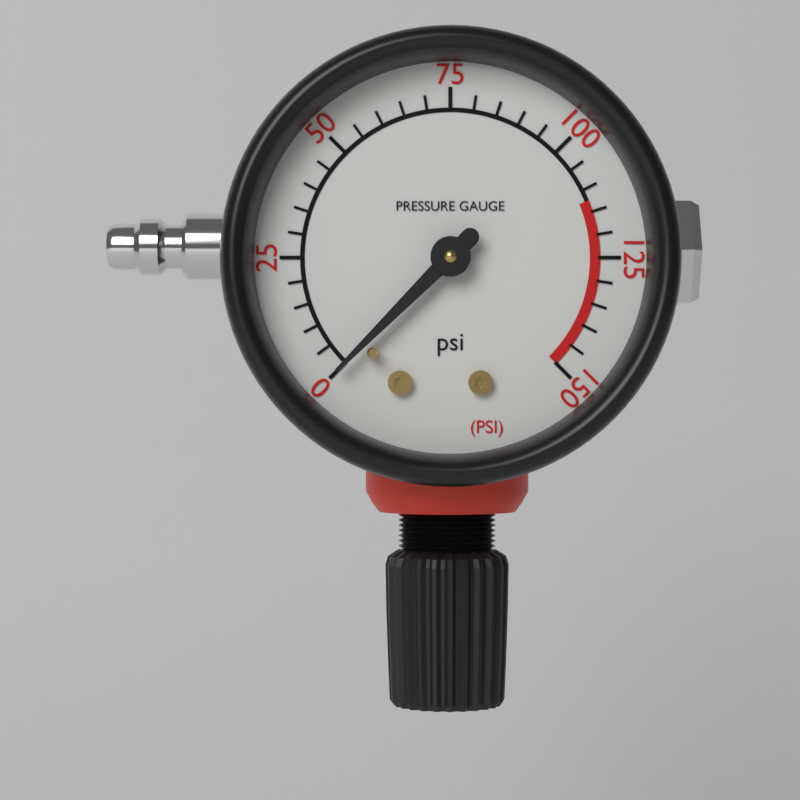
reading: 0 psi
